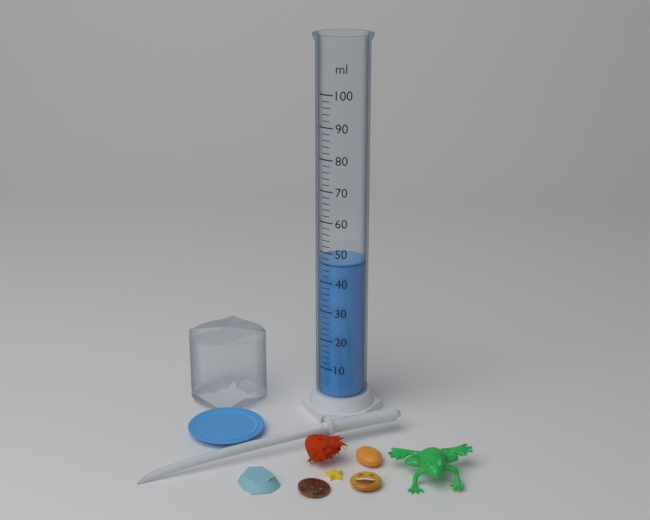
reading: 46 ml
